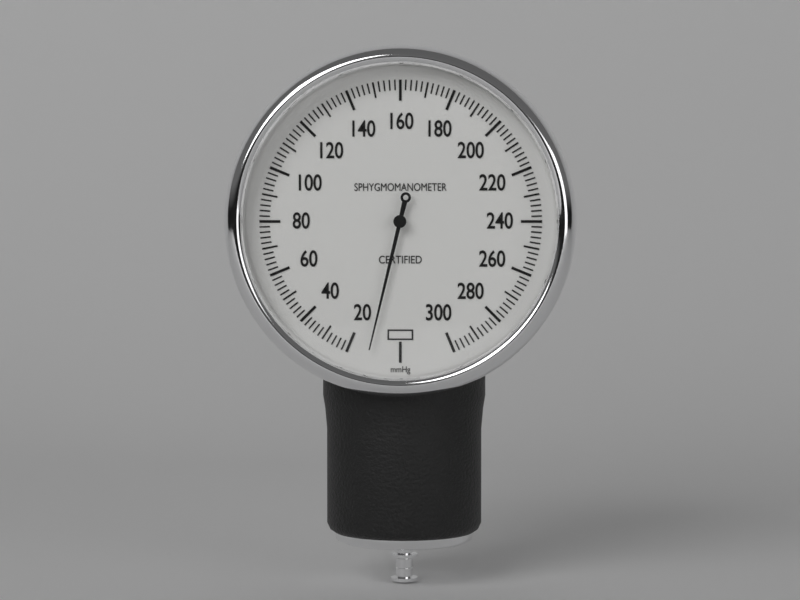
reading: 12 mmHg
